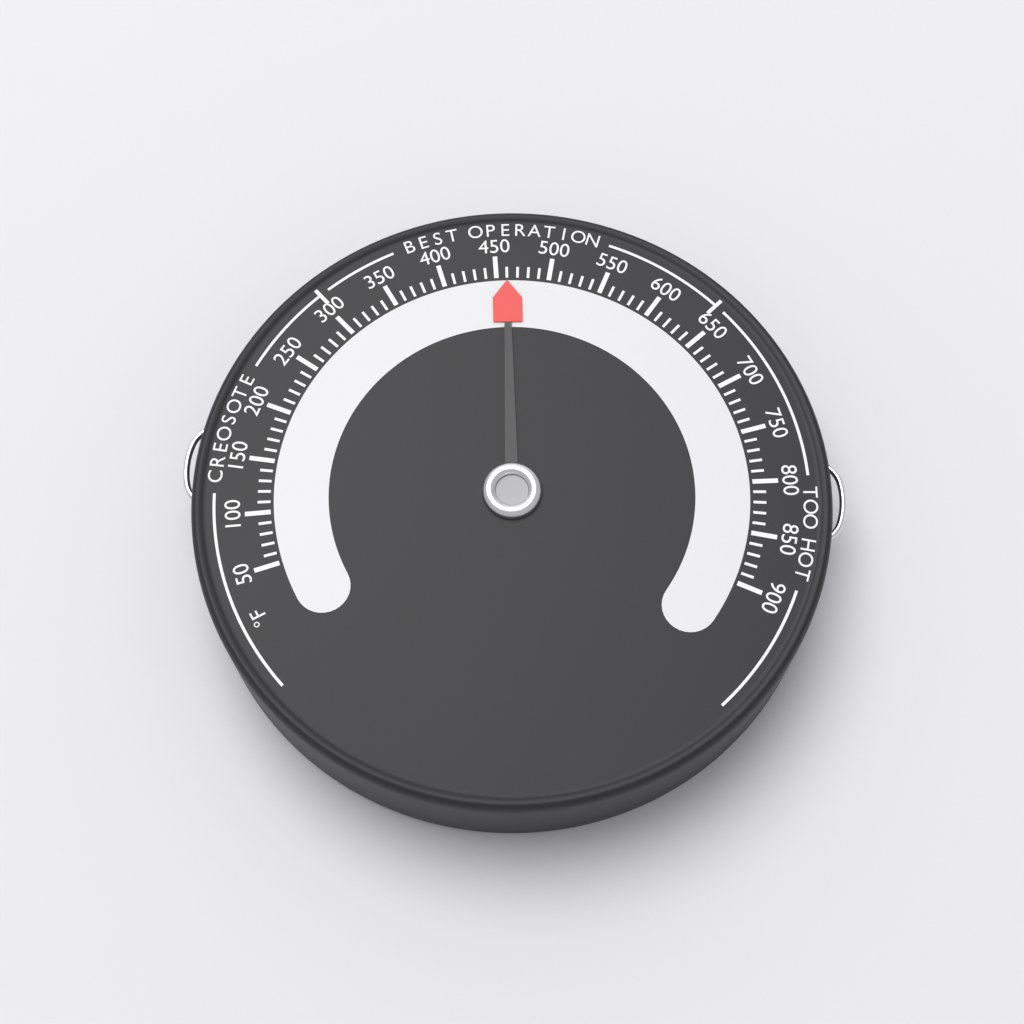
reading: 460 °F
